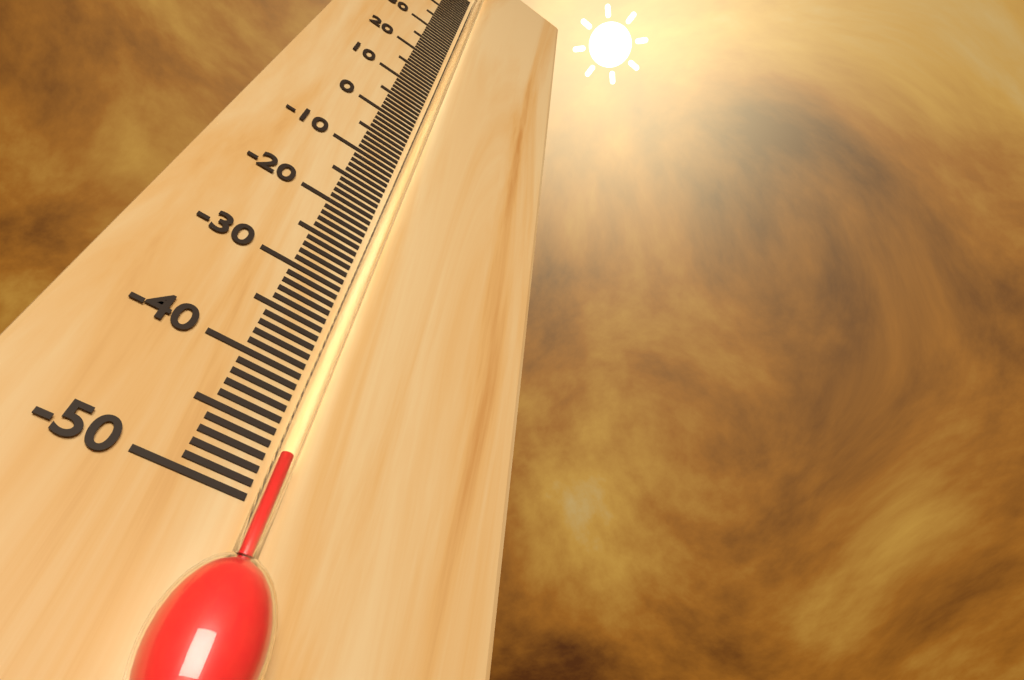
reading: -47 °C
